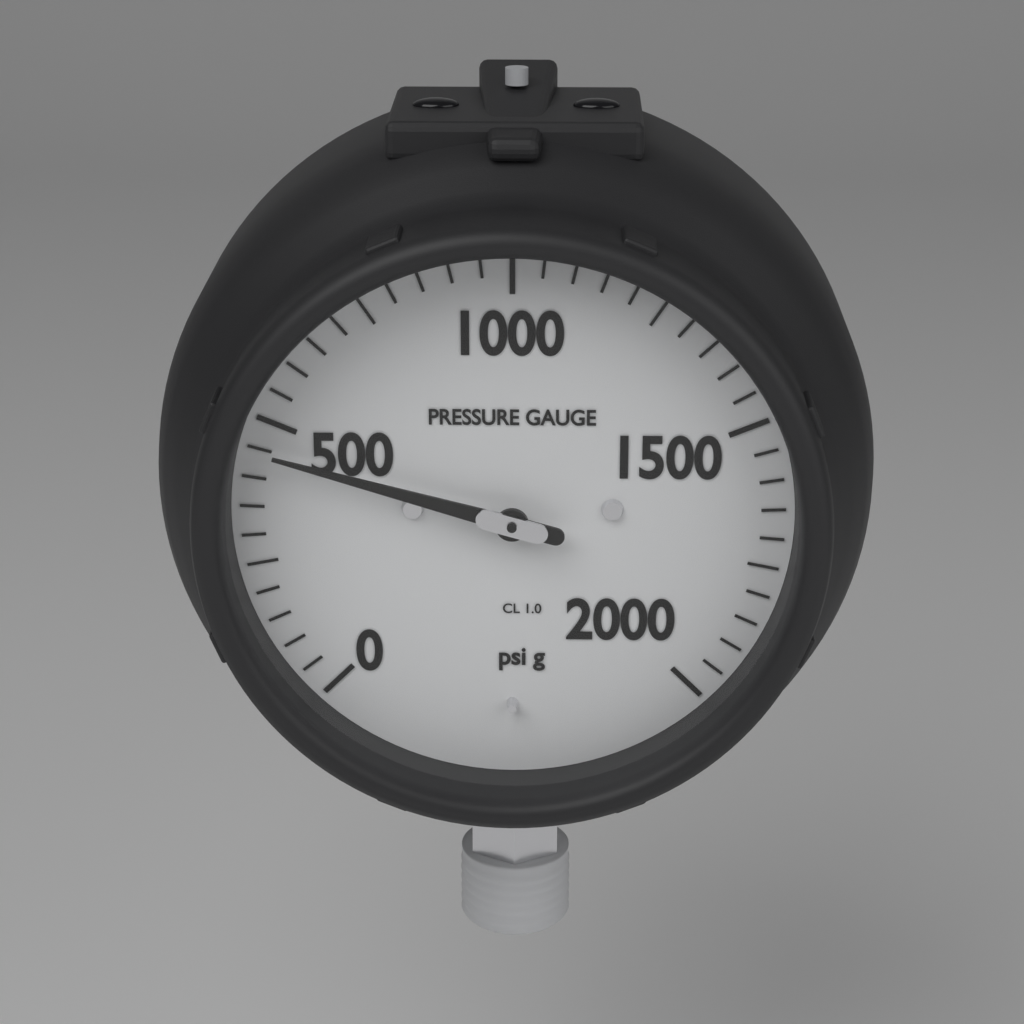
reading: 450 psi
